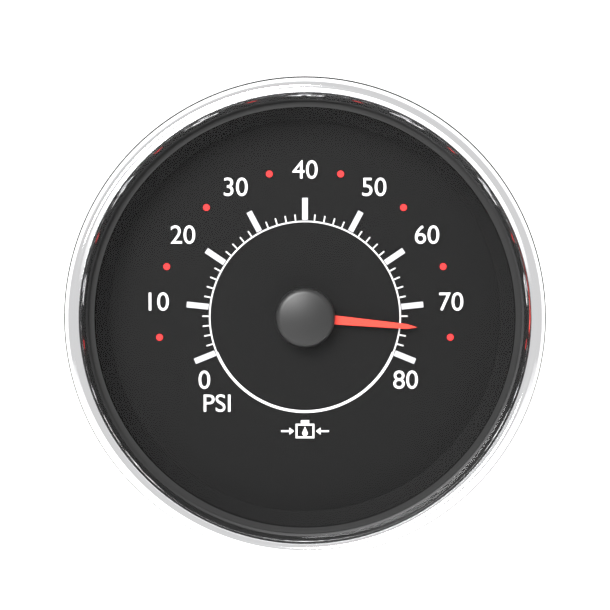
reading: 74 psi
